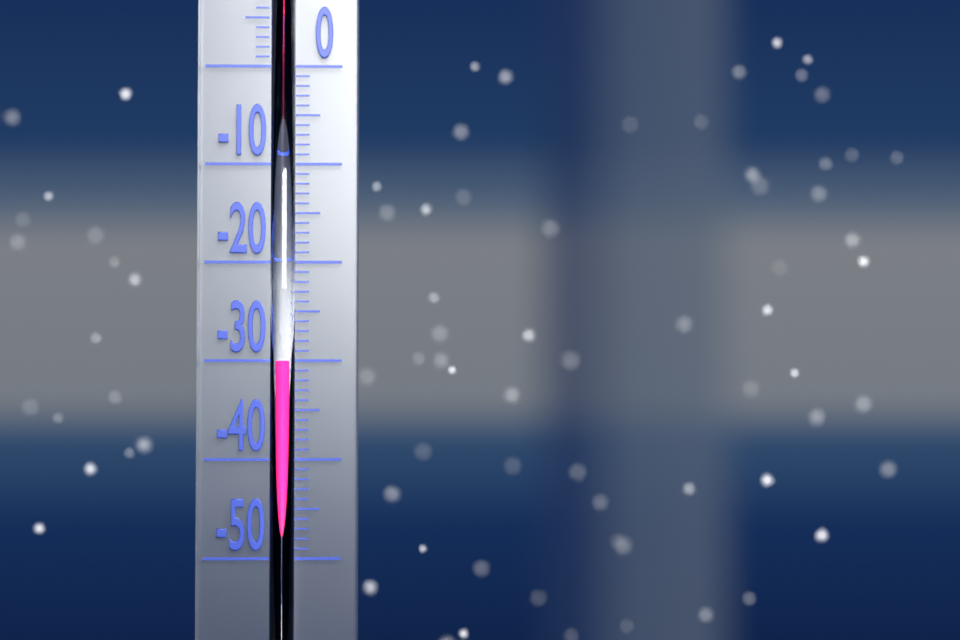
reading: -30 °C
